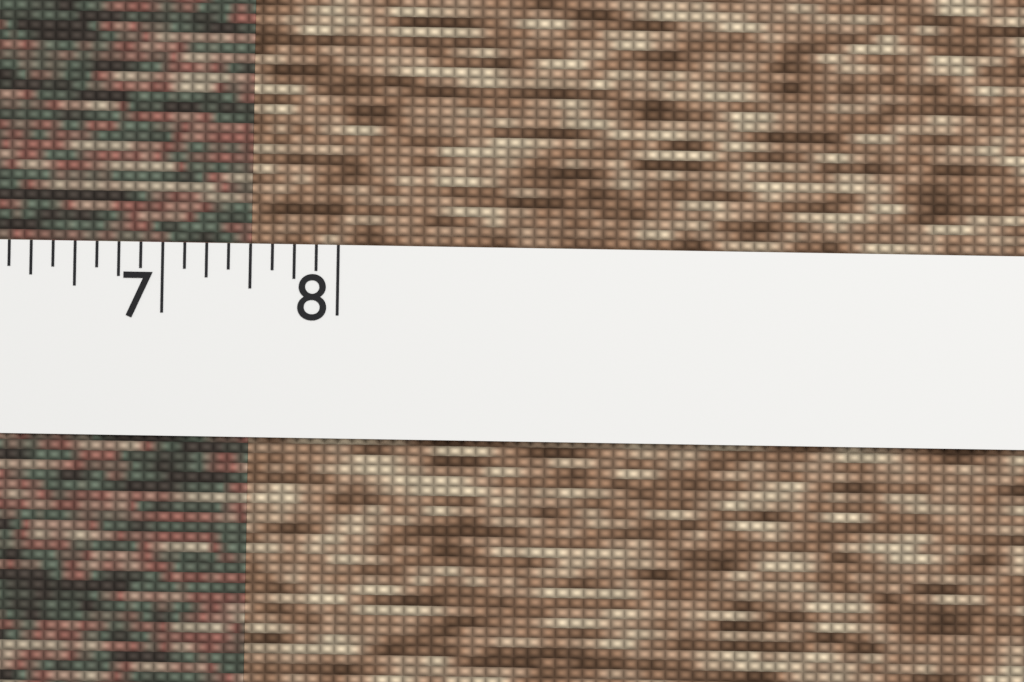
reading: 7.500 (no unit)
